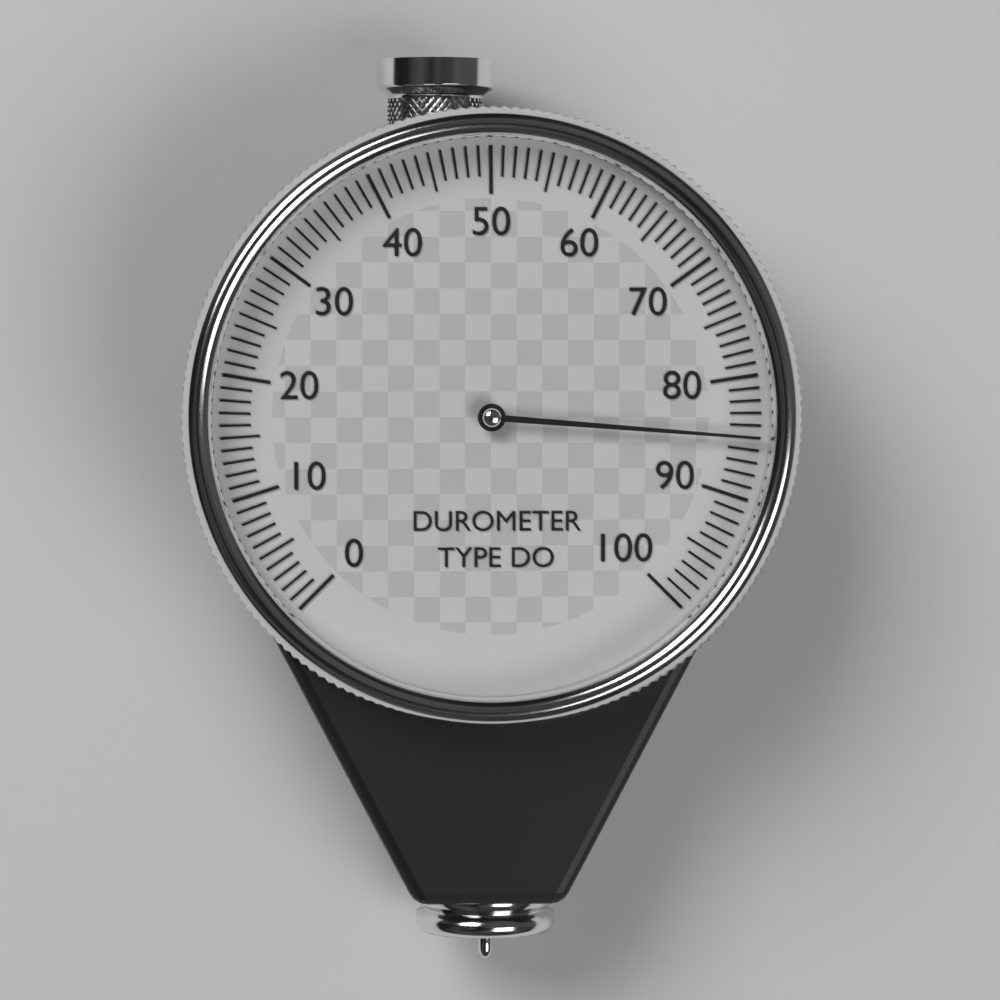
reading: 85 (no unit)
